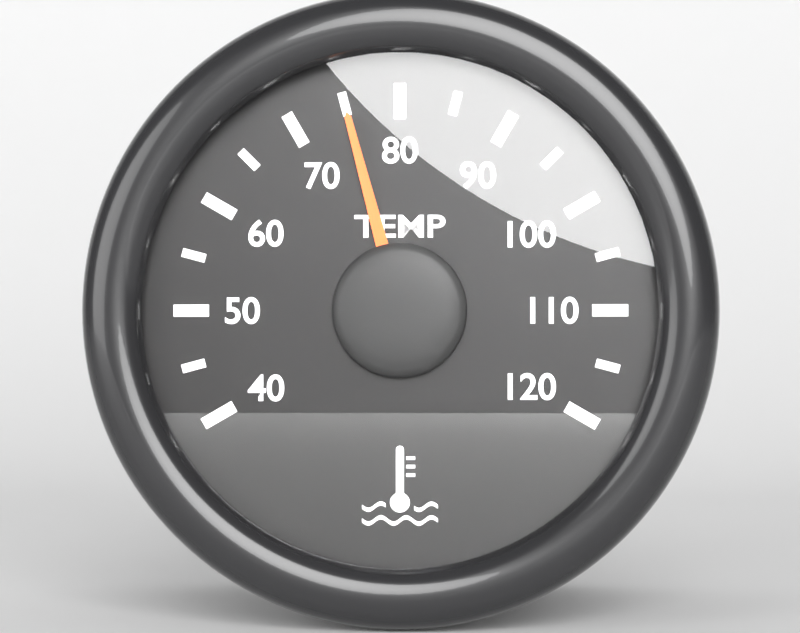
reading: 75 °C
